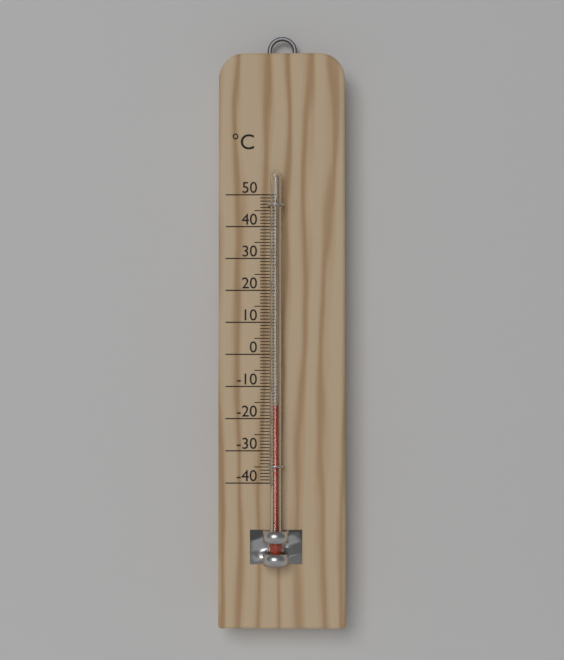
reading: -16 °C
